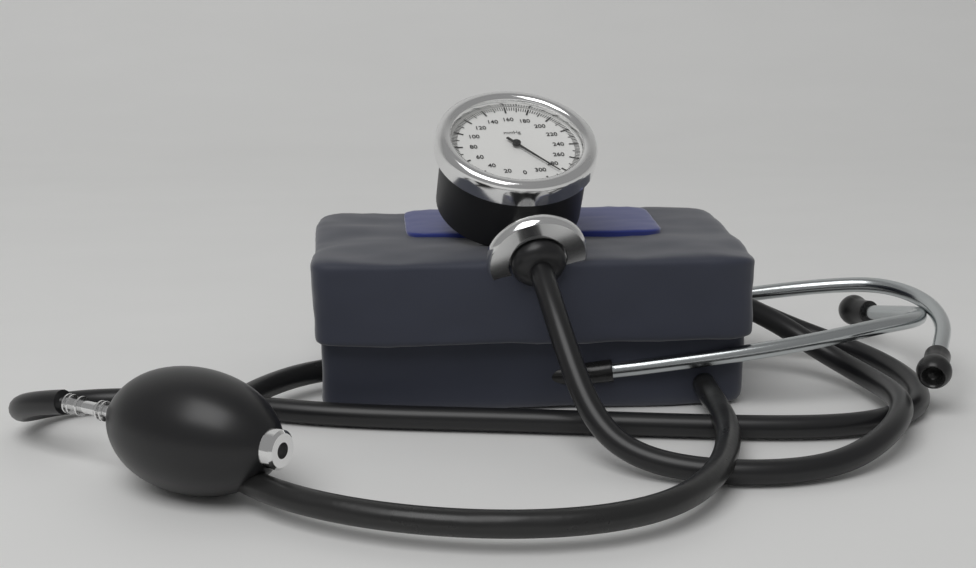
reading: 286 mmHg
